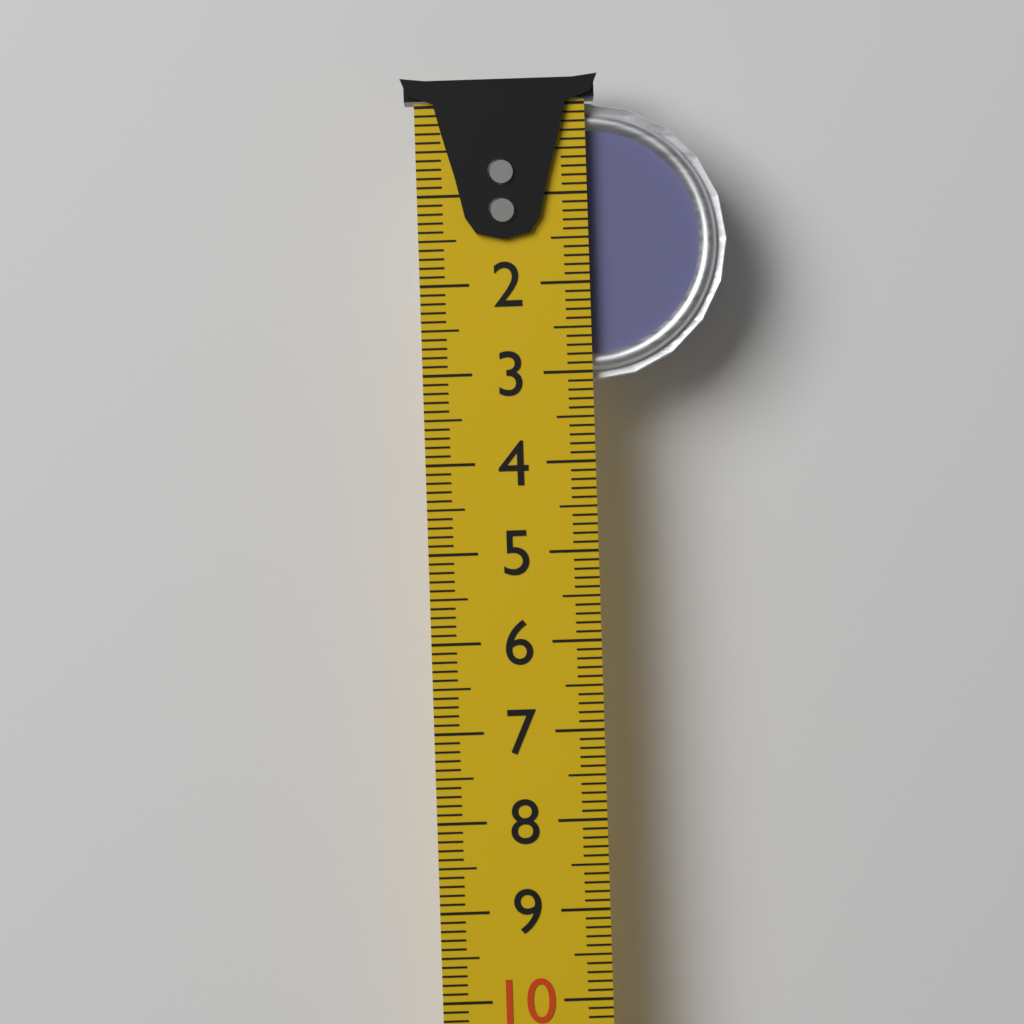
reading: 3.1 cm
